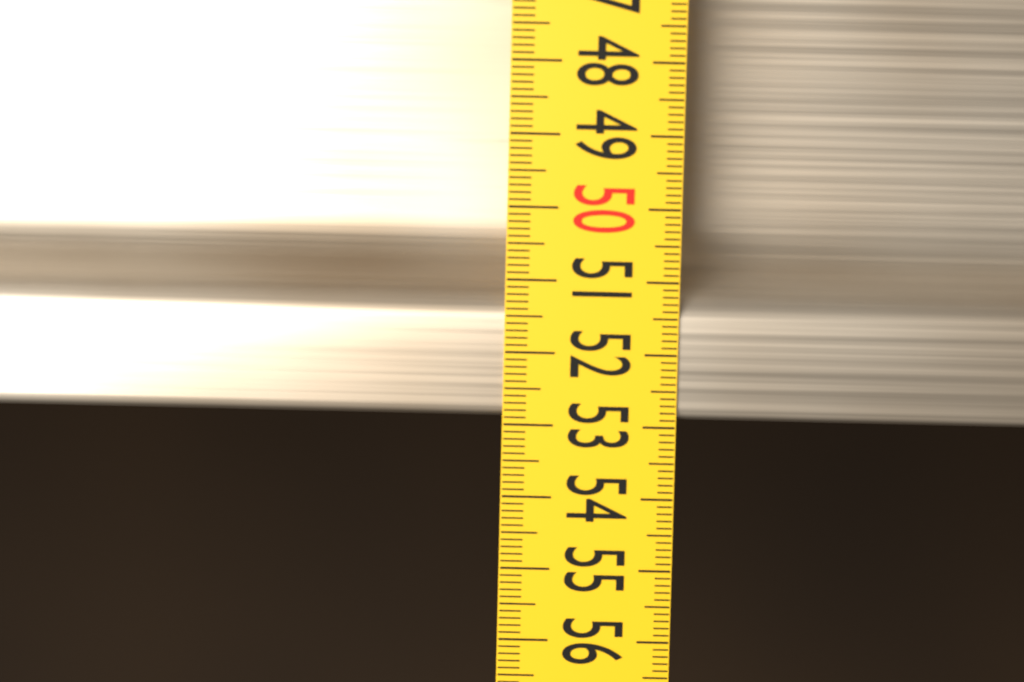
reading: 52.9 (no unit)
